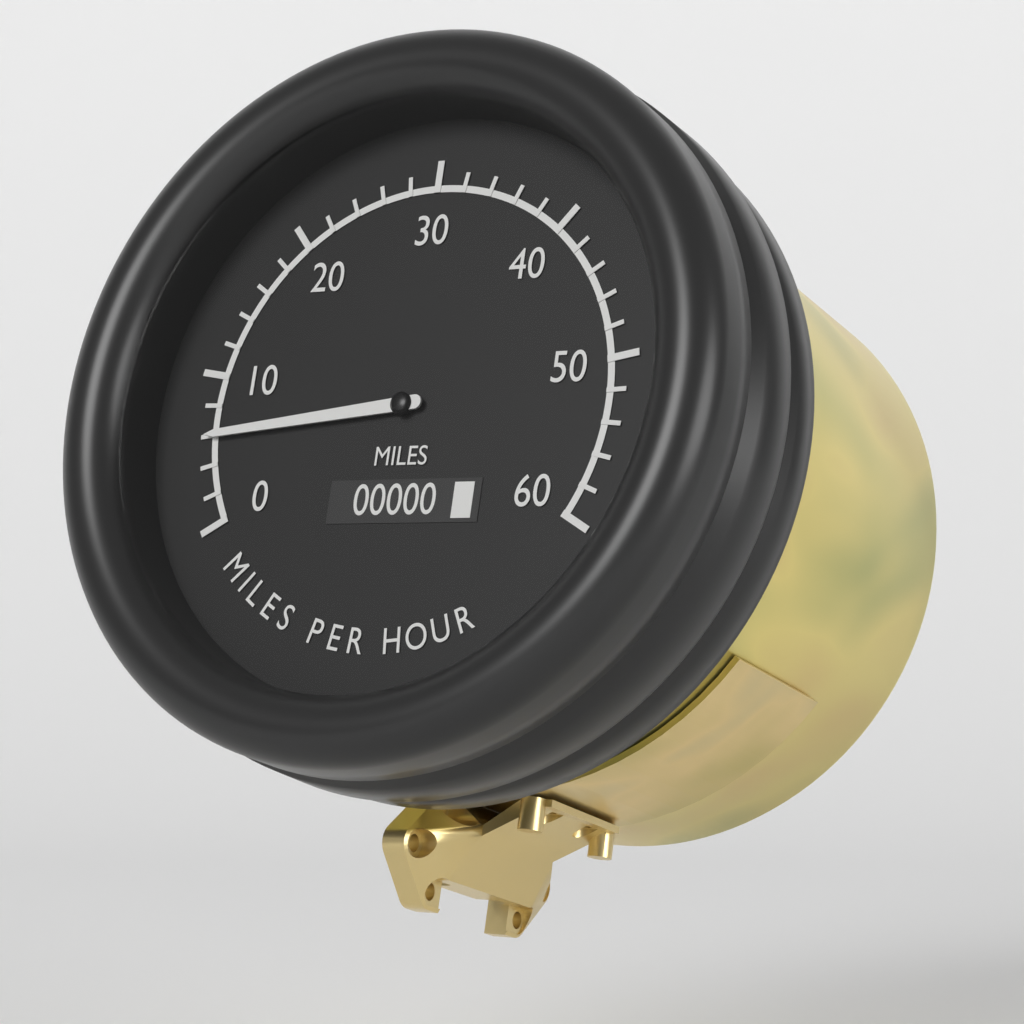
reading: 6 mph
